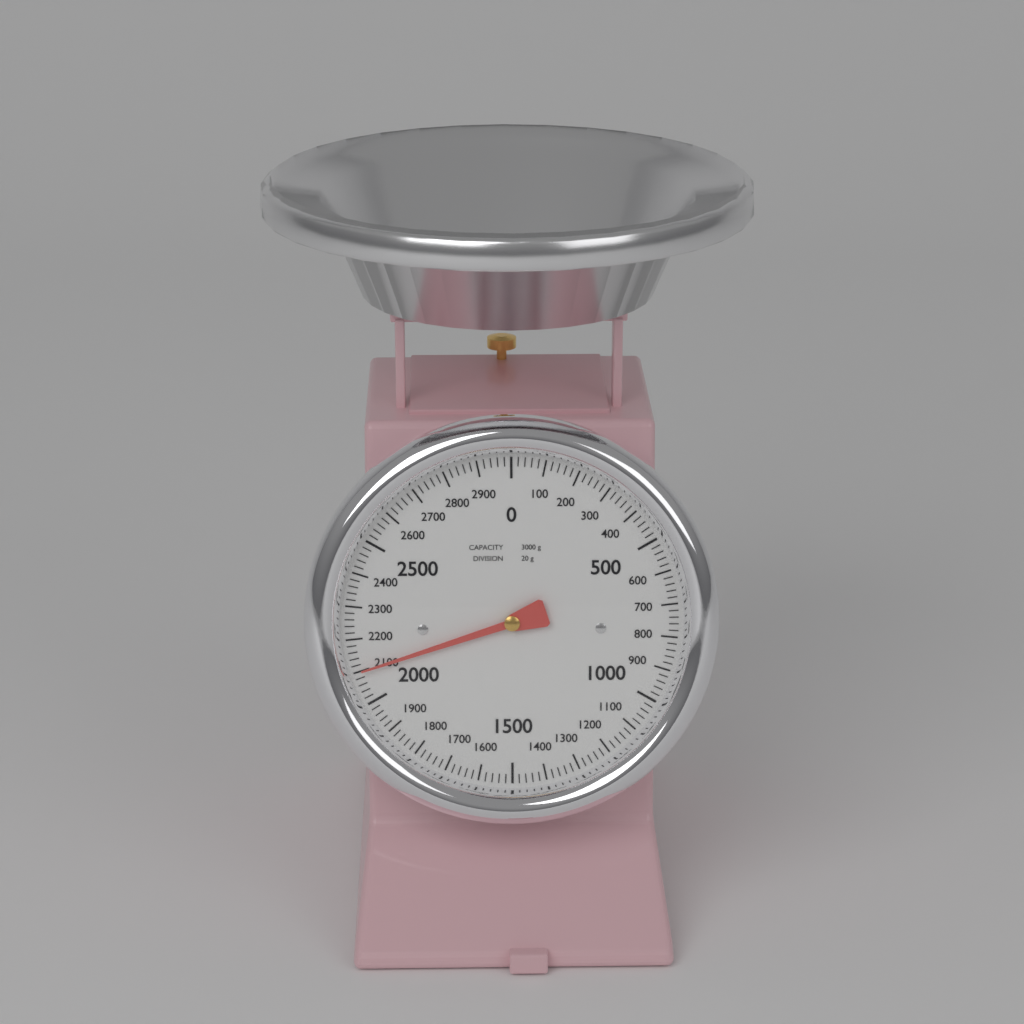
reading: 2100 g
